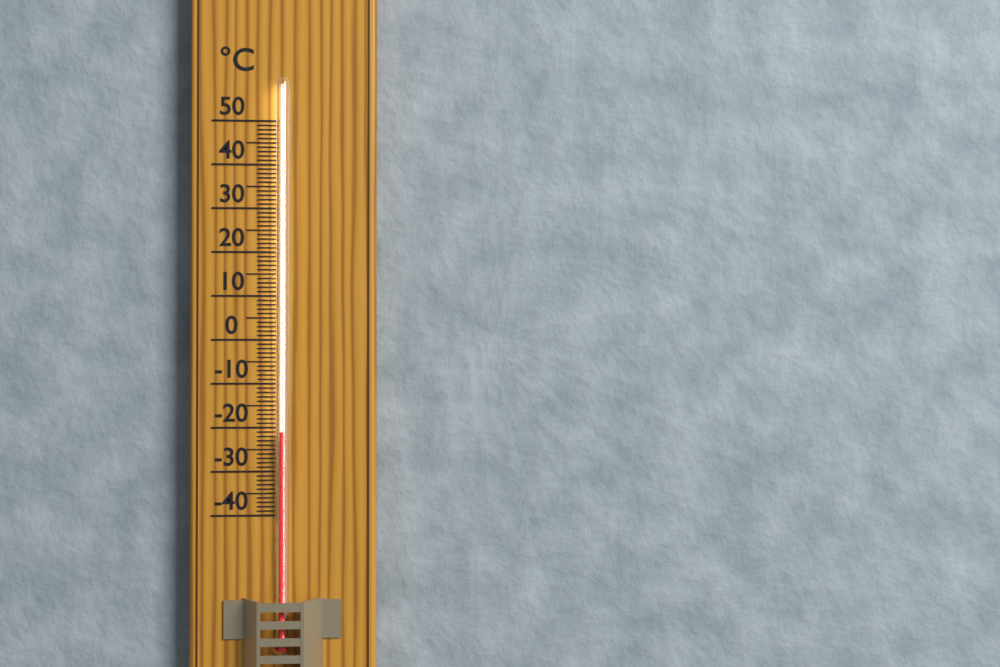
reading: -21 °C
